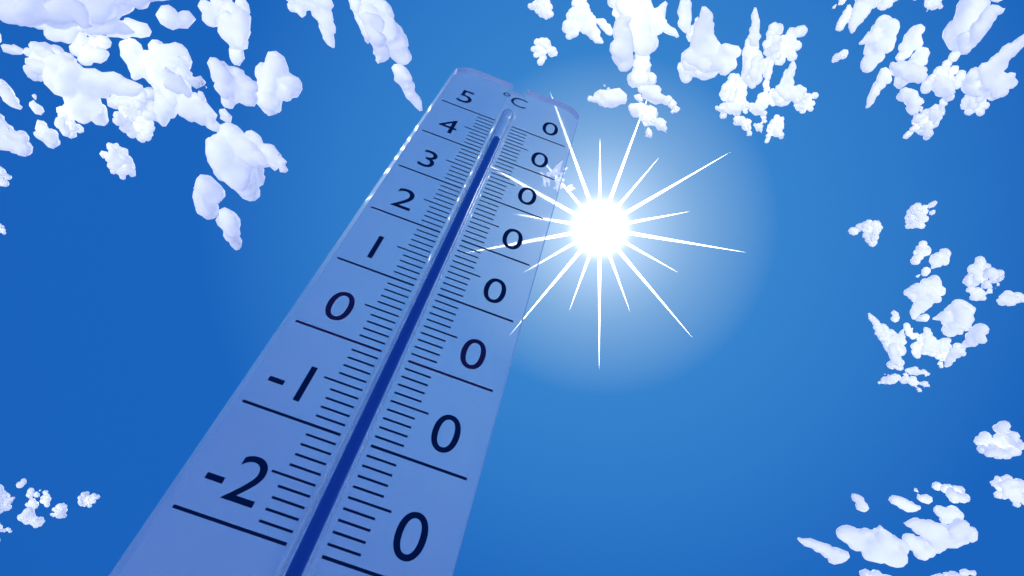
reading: 45 °C
